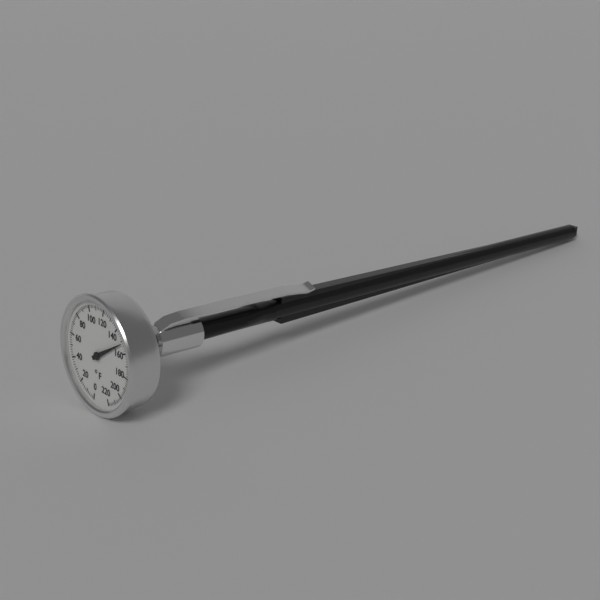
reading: 152 °F
